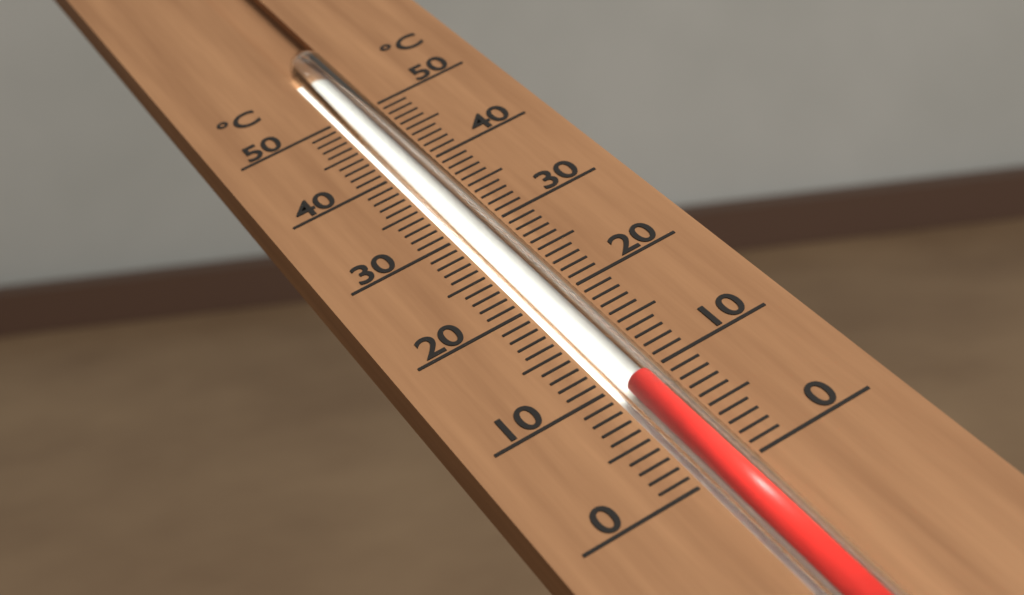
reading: 9 °C
